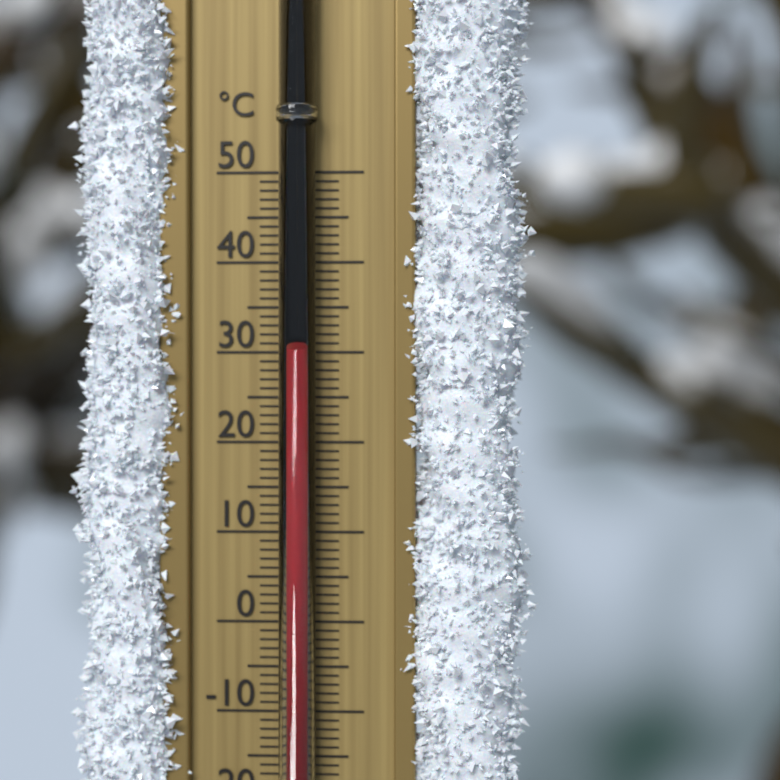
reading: 30 °C
